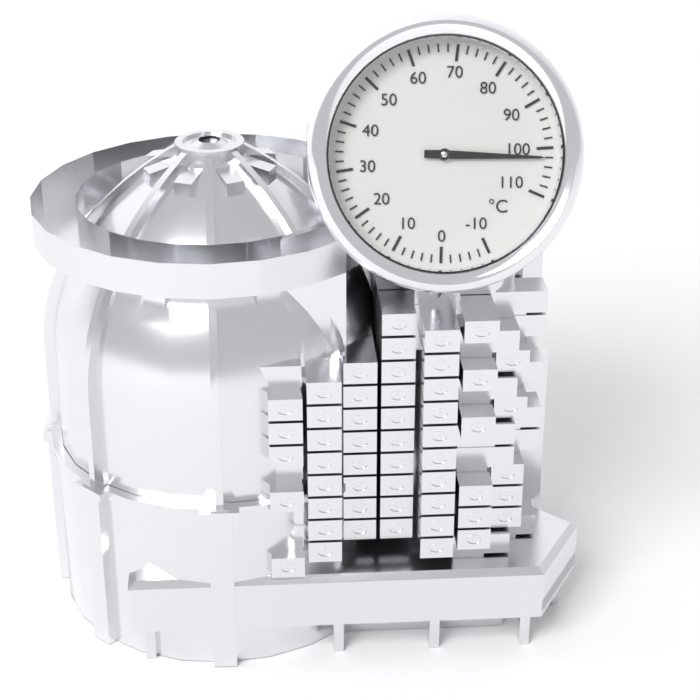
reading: 102 °C
